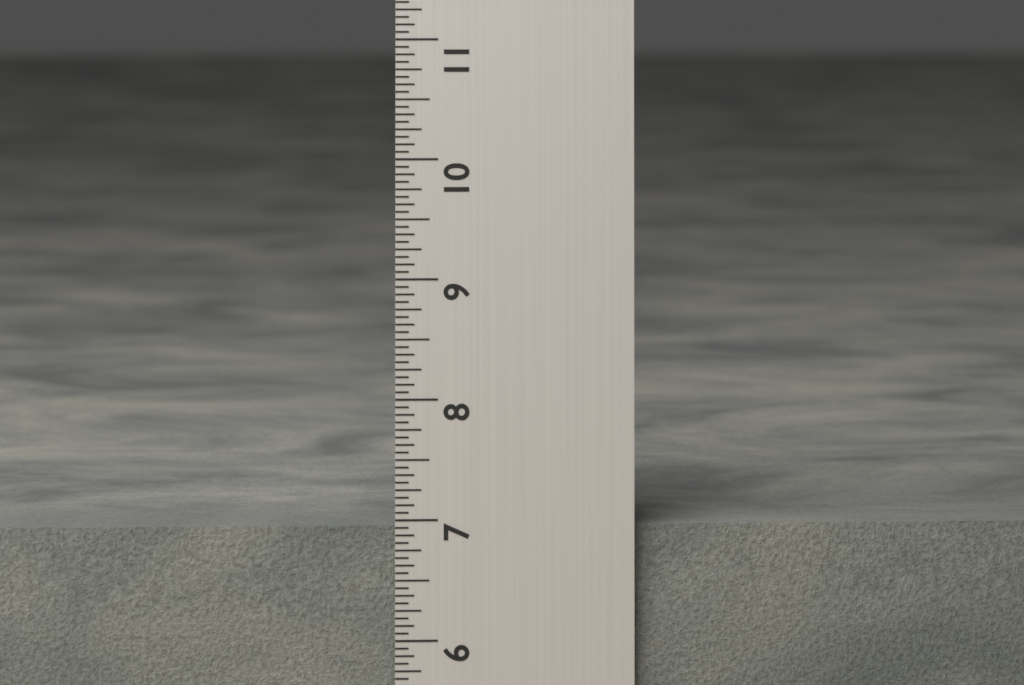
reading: 6.9375 in
